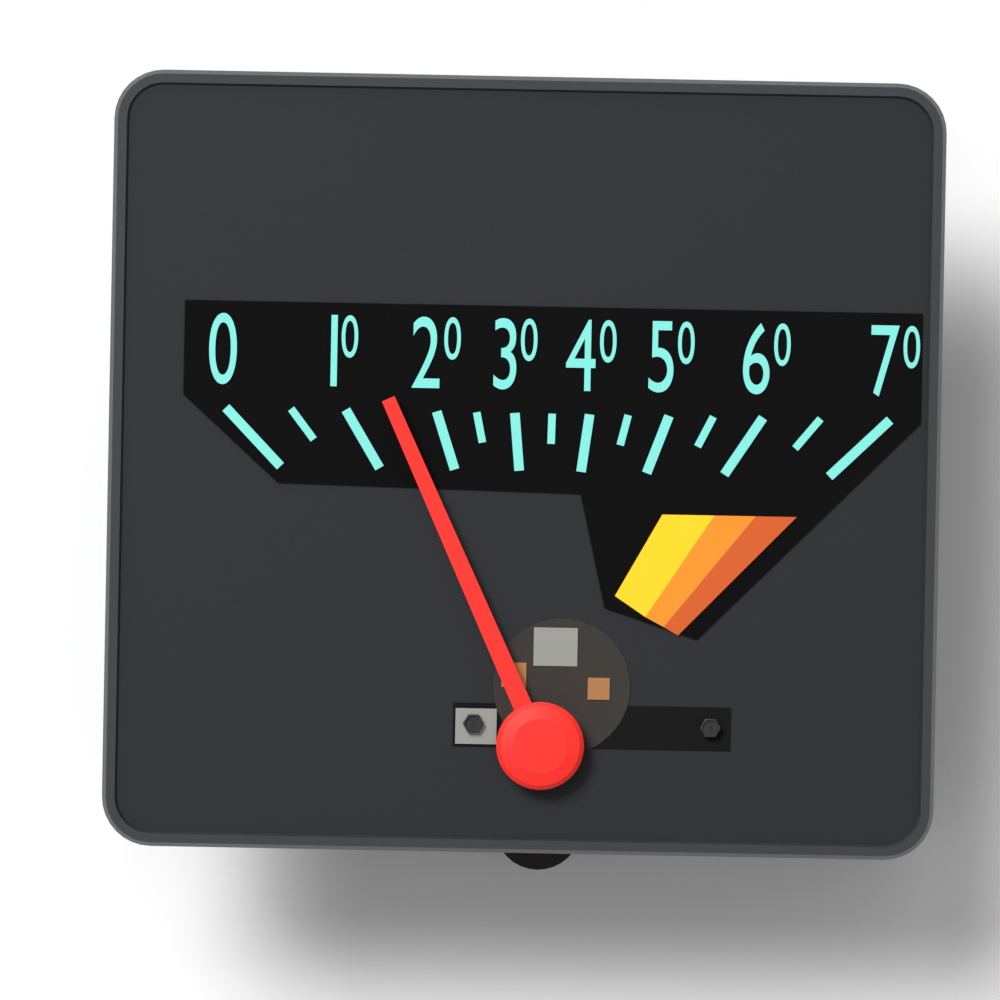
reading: 15 (no unit)
